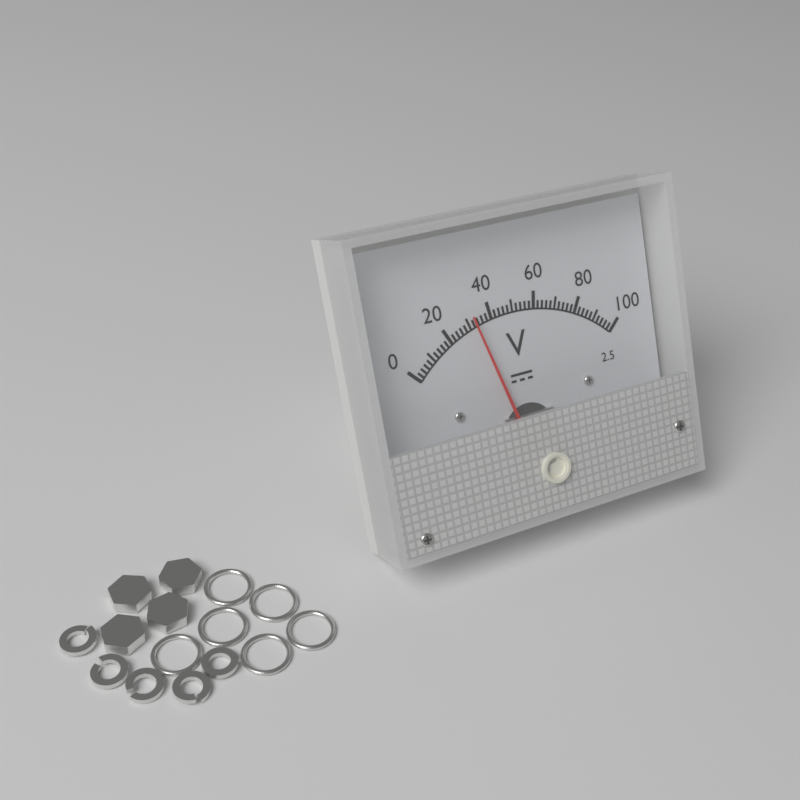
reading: 32 V
